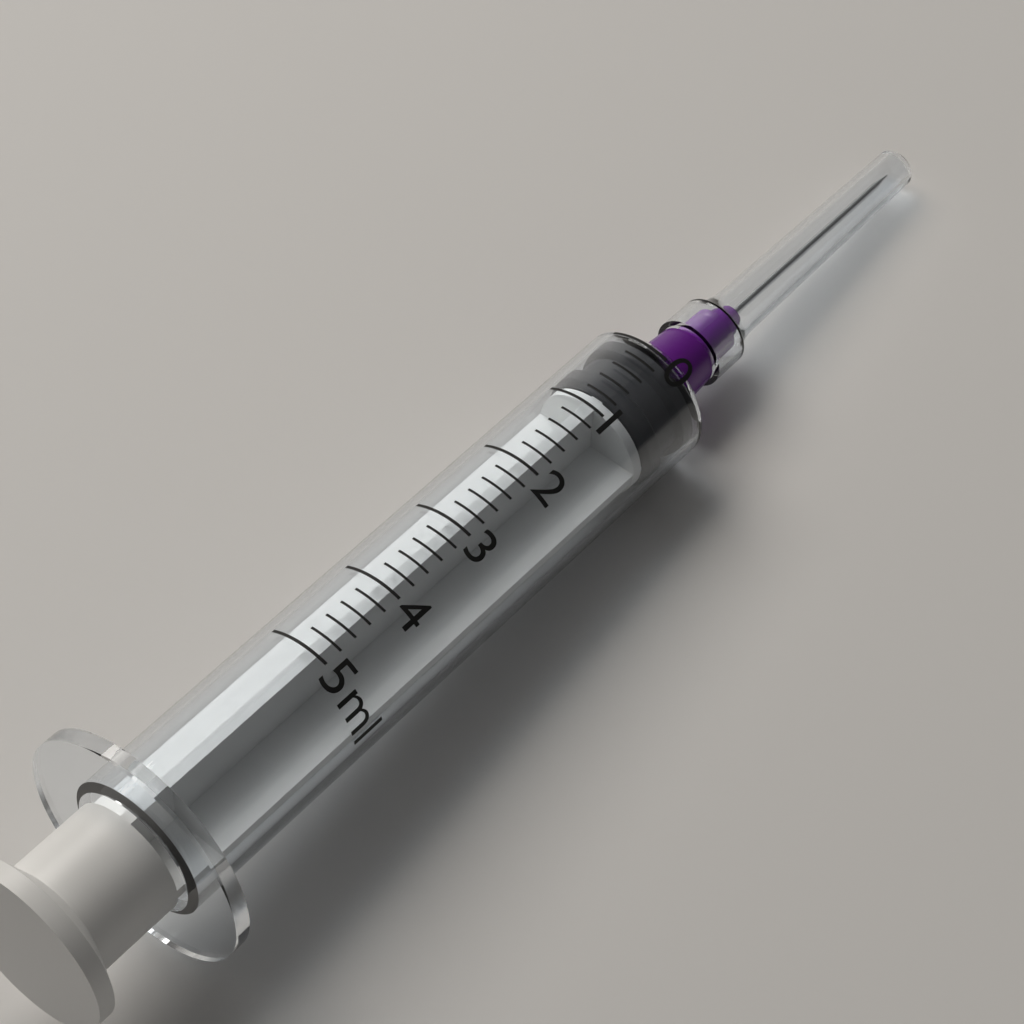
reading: 0.0 ml
